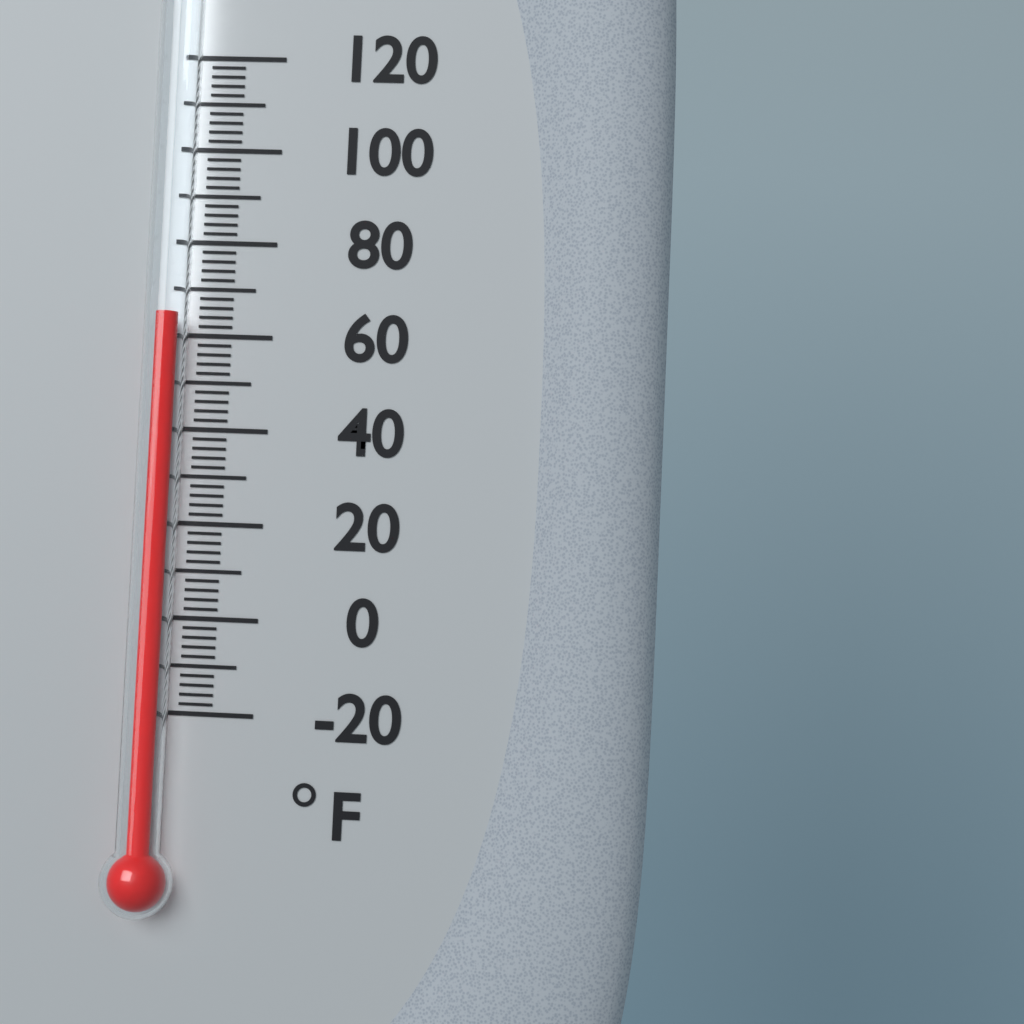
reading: 64 °F
